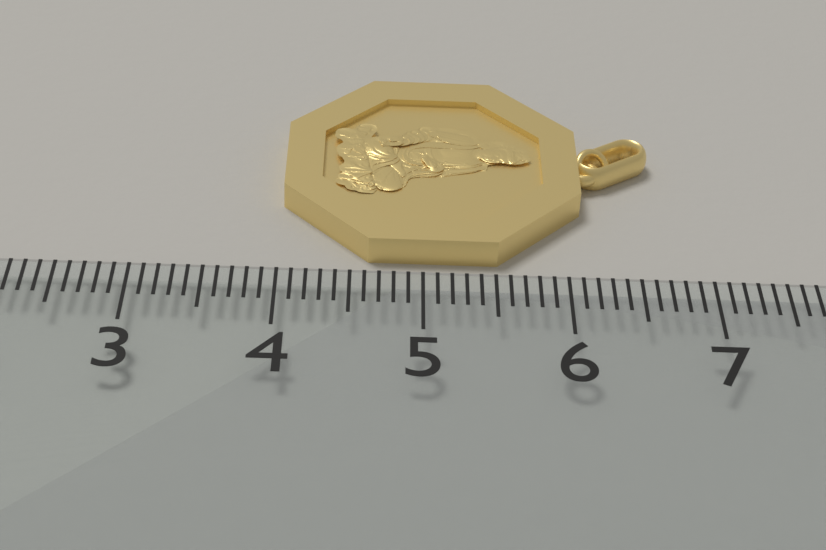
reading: 6.7 (no unit)
